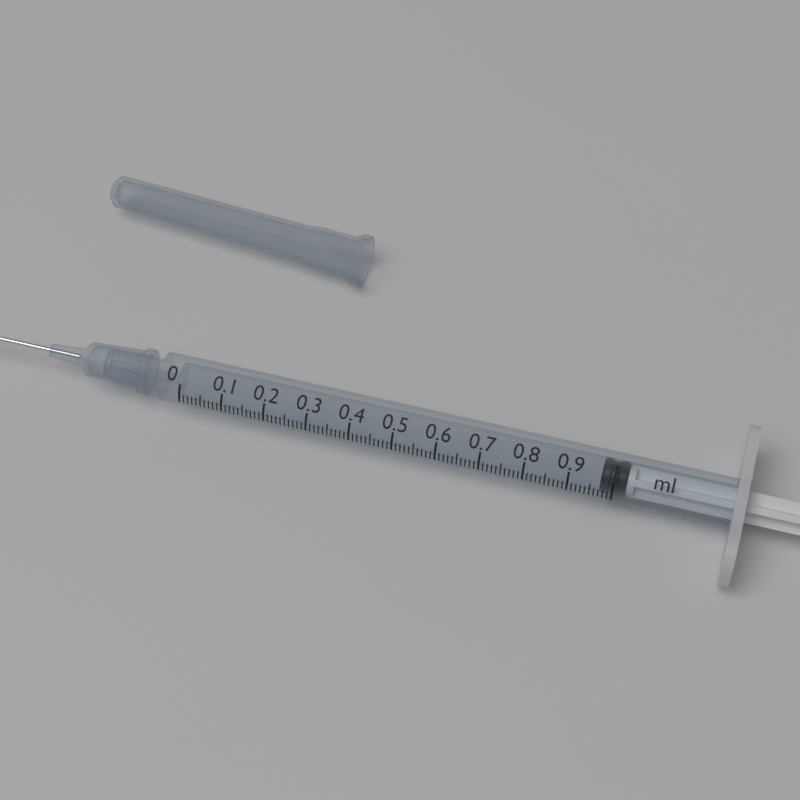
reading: 0.97 ml
